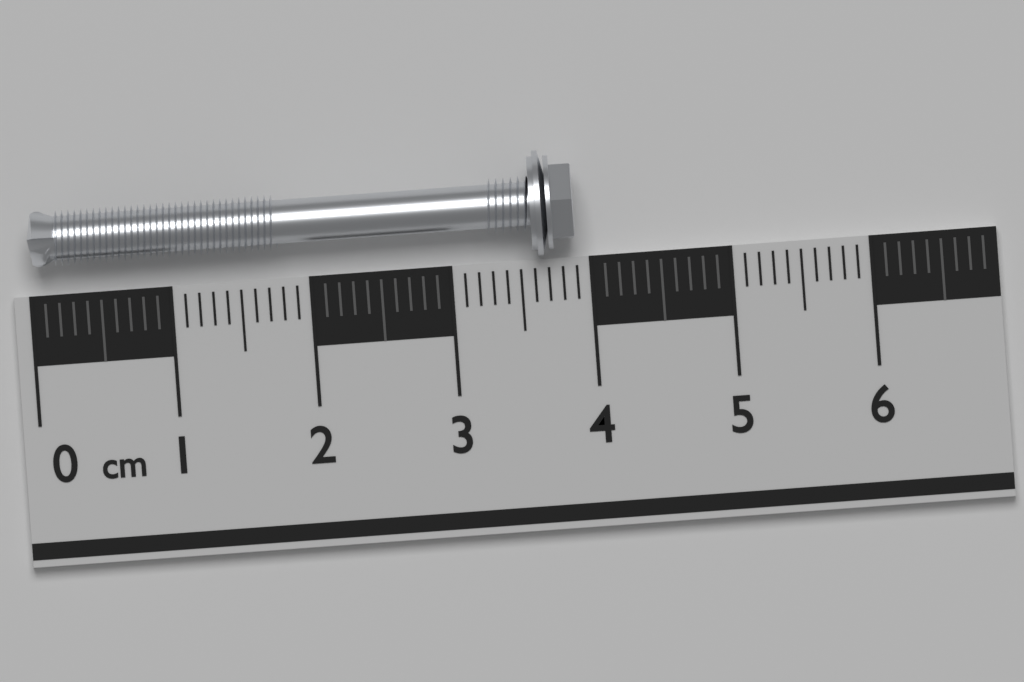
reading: 3.9 cm
